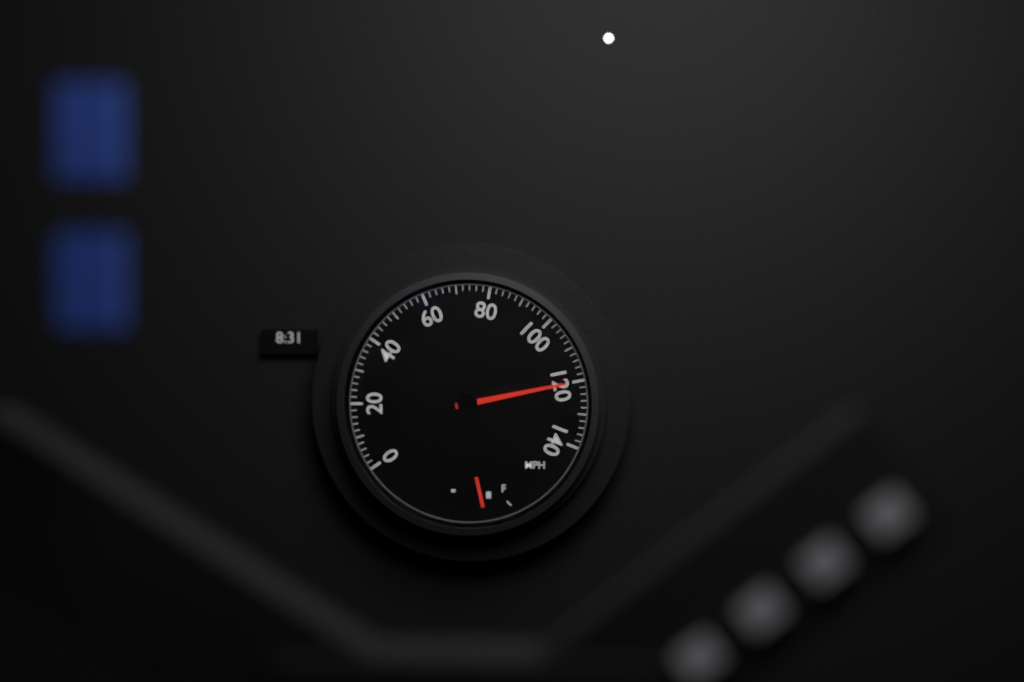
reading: 120 mph
